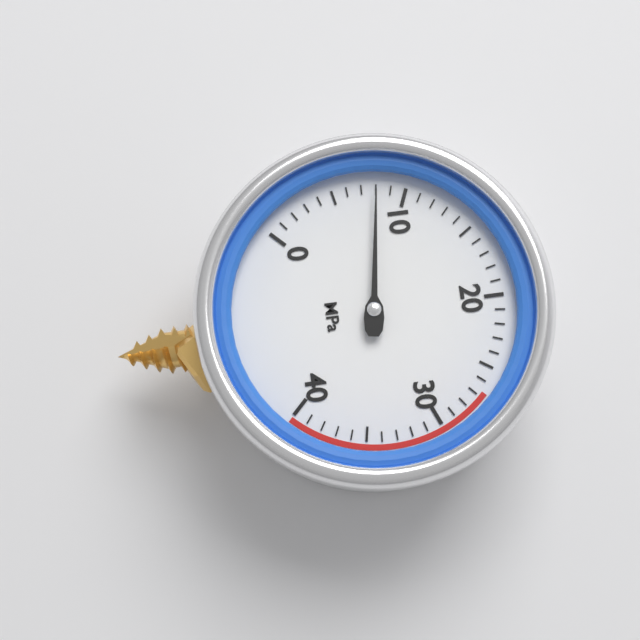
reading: 8 MPa
